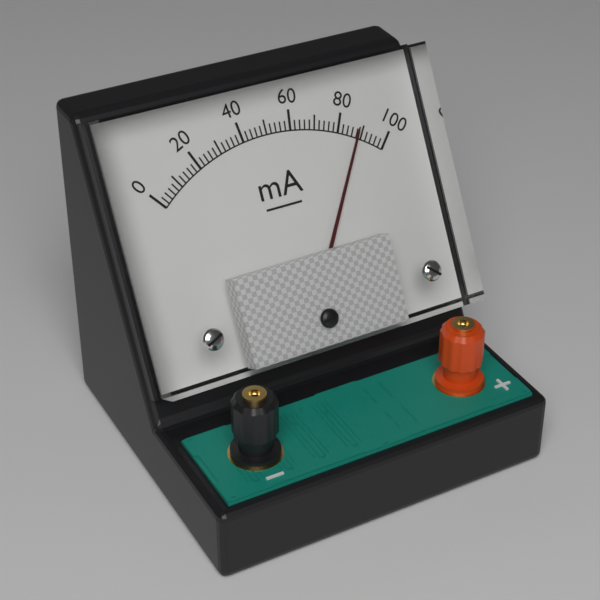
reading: 88 mA
